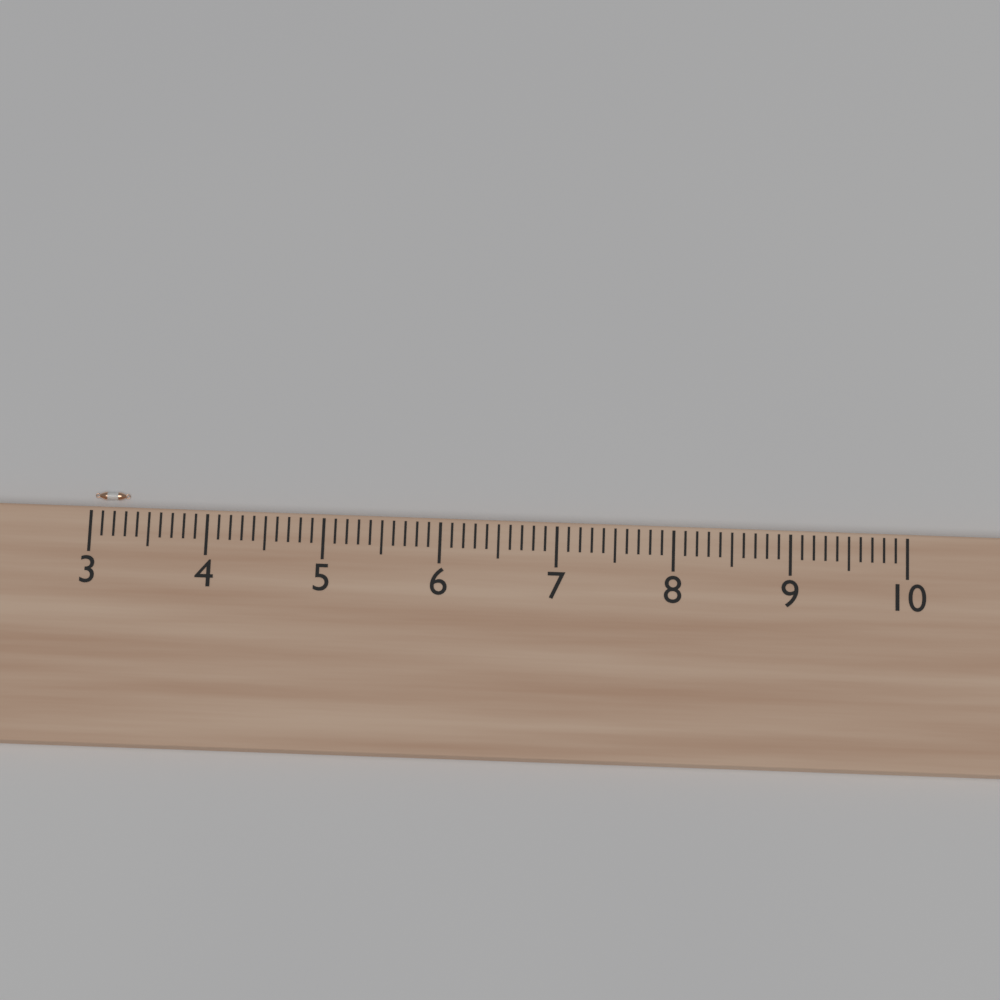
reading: 3.3 (no unit)
